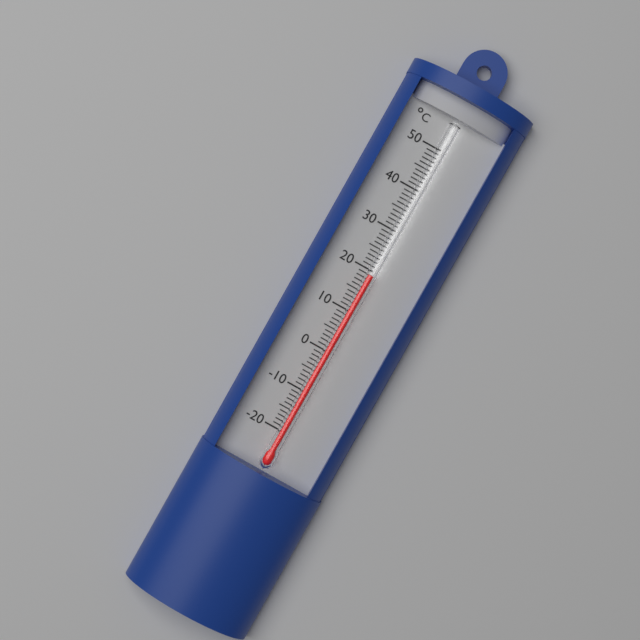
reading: 19 °C
